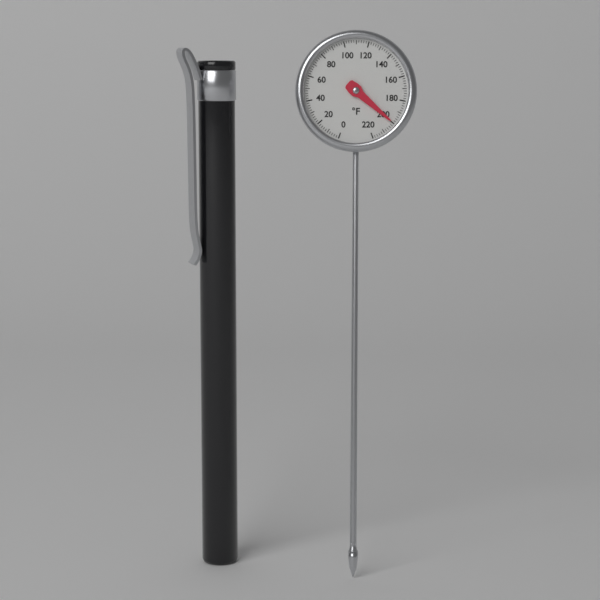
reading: 200 °F
